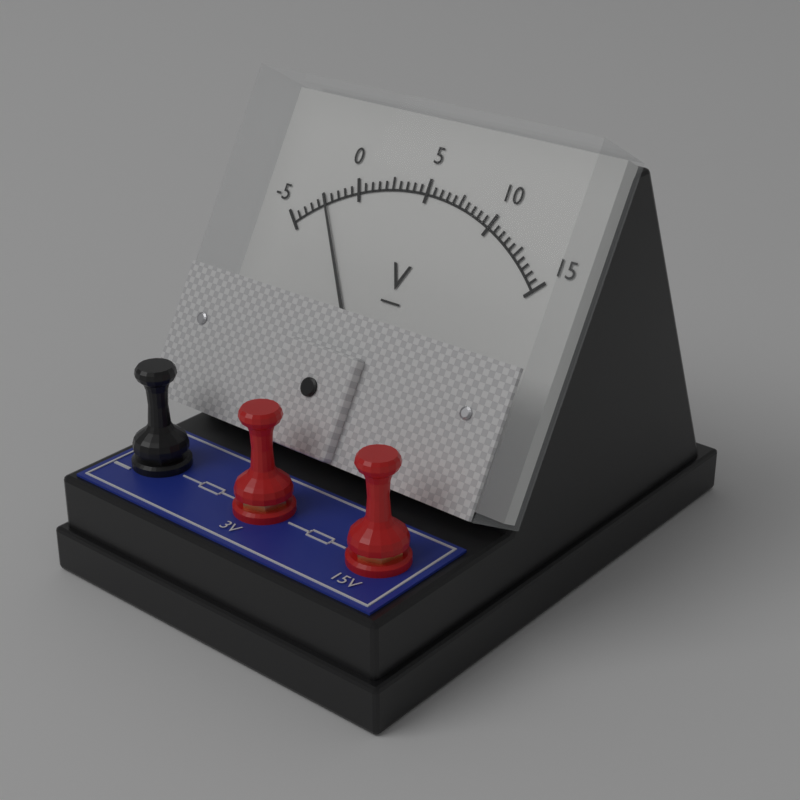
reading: -2.5 V
